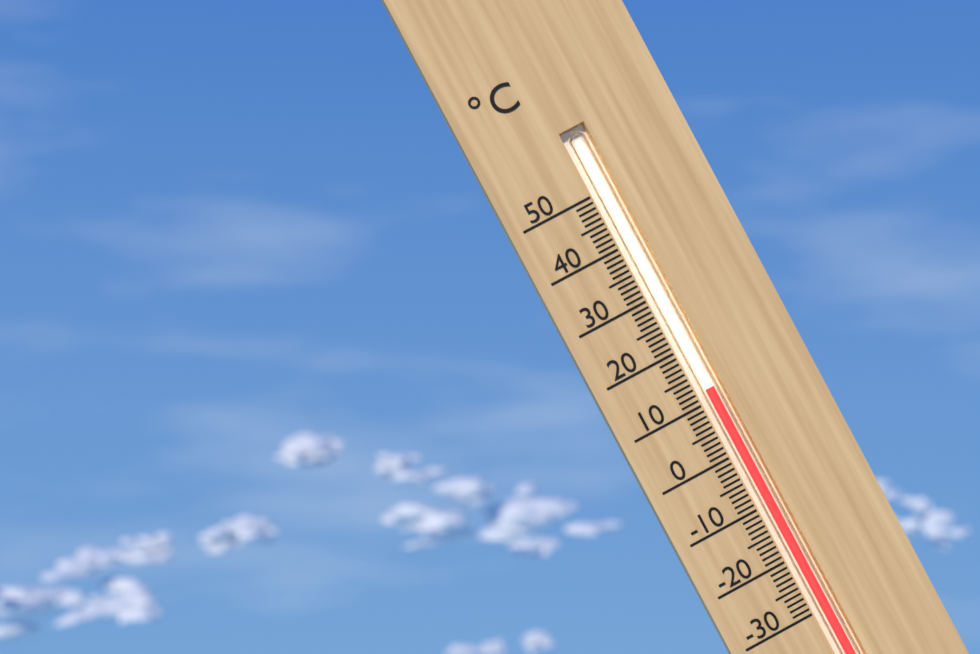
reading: 12 °C
